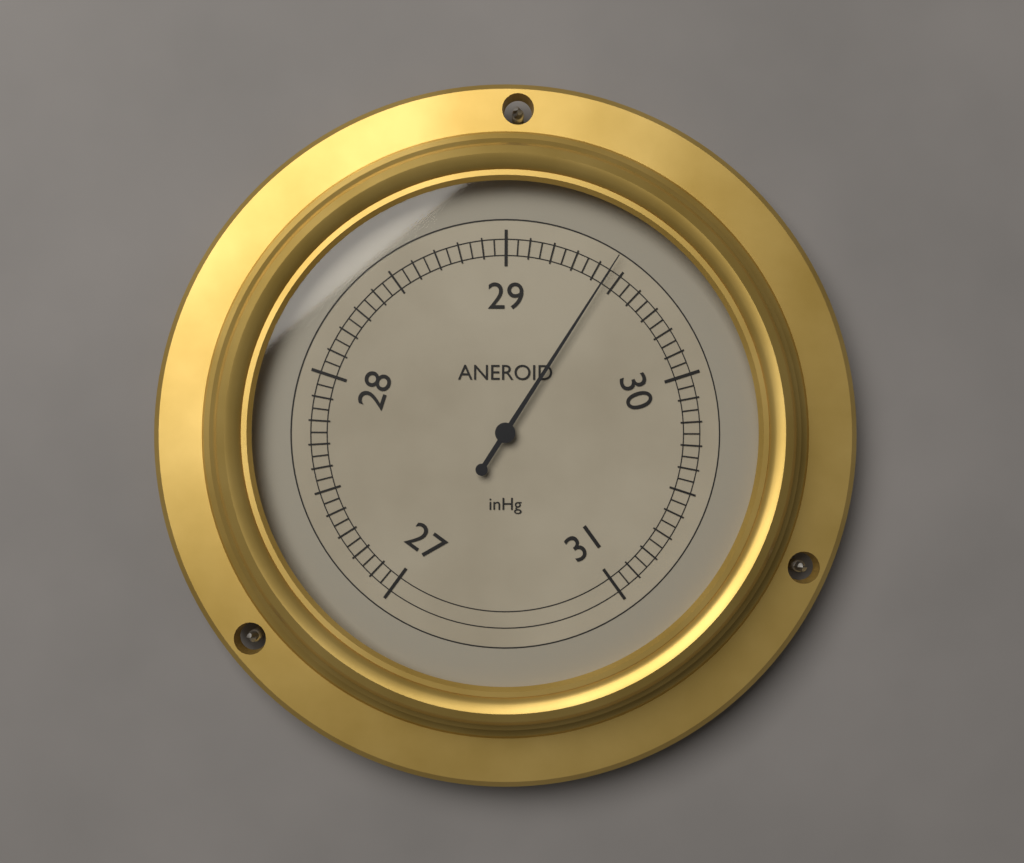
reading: 29.45 inHg
